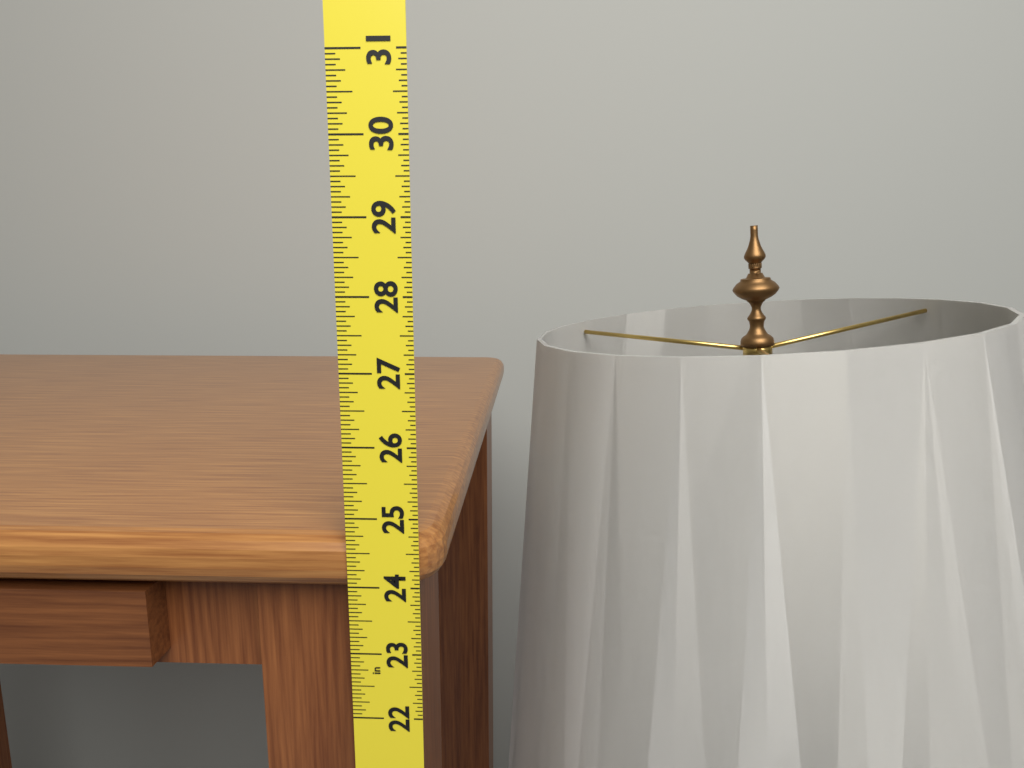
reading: 24.6875 in
